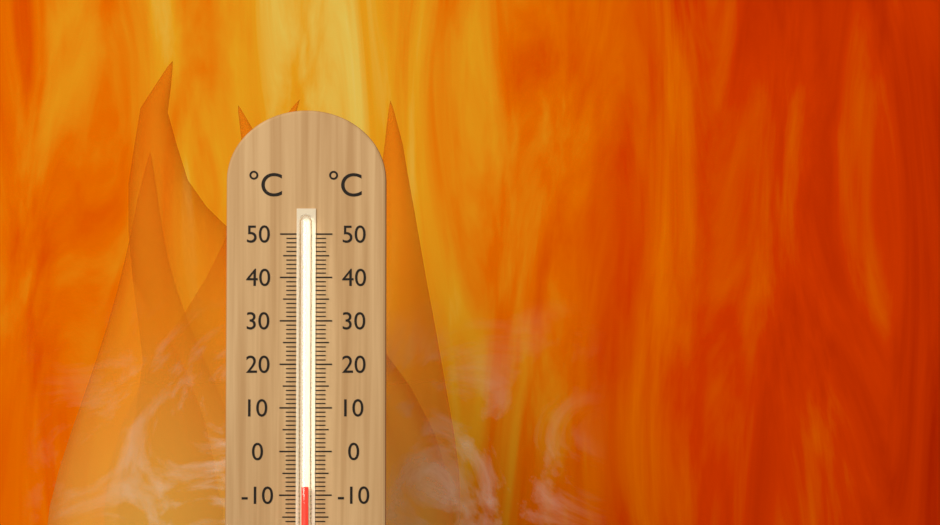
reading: -8 °C
